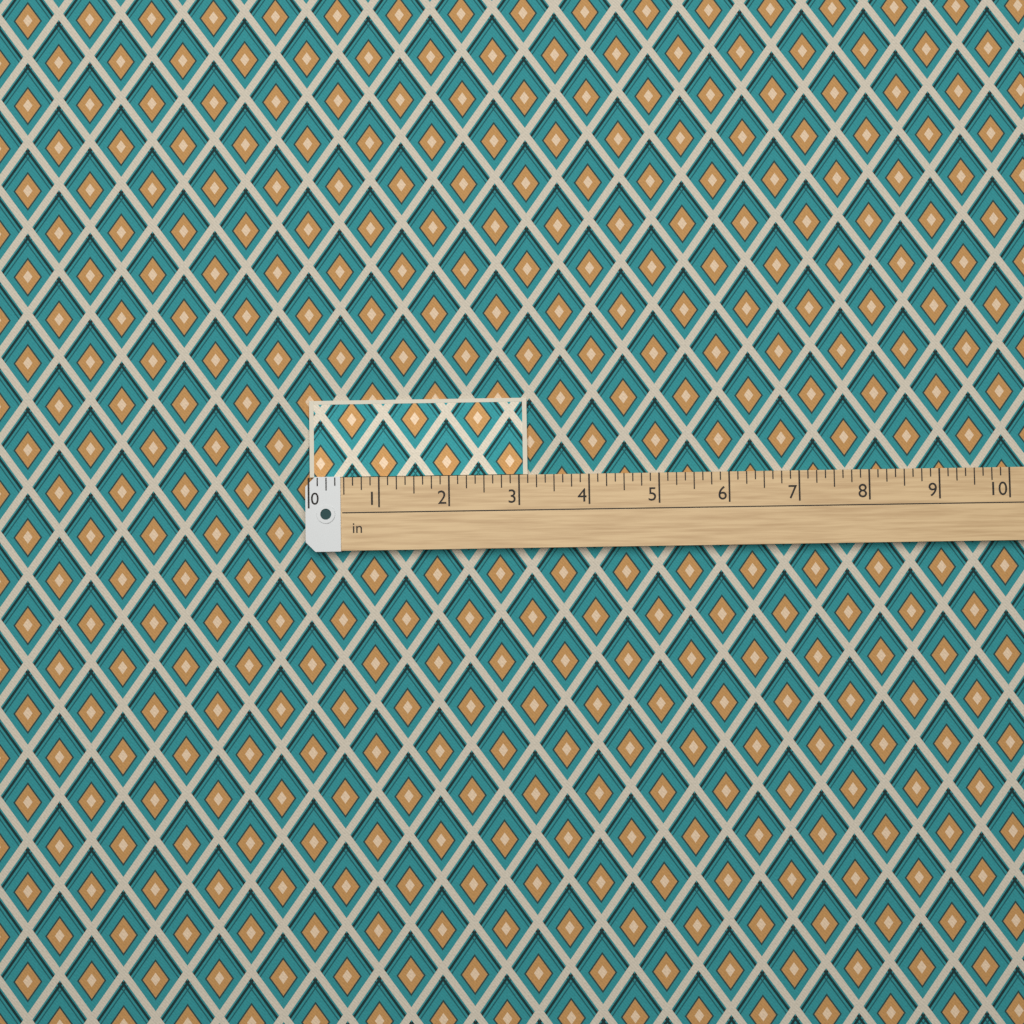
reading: 3.125 in
